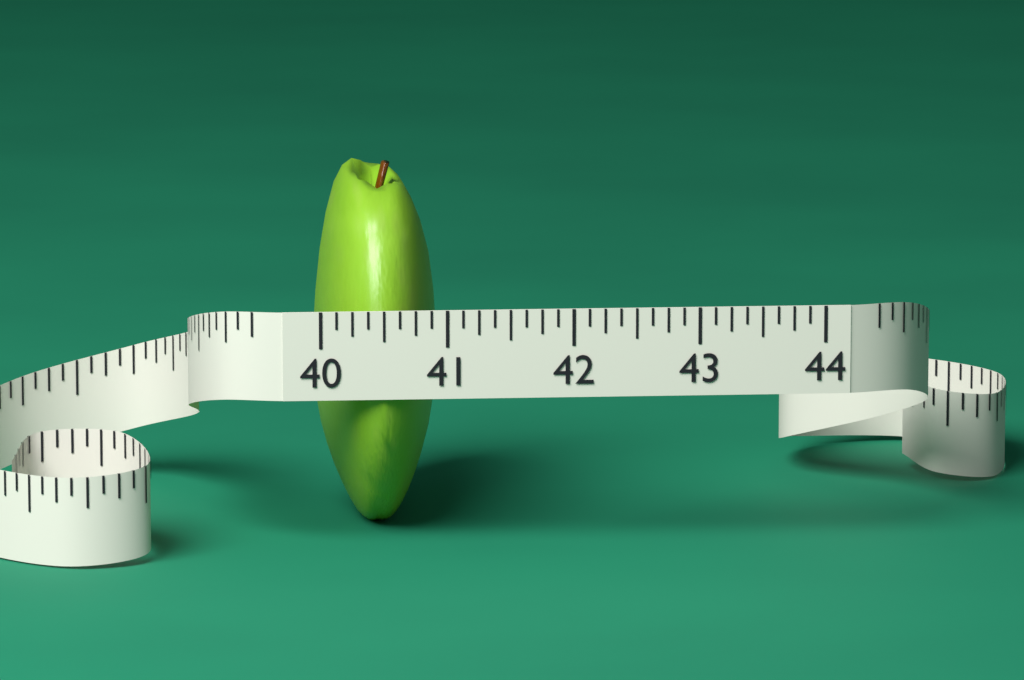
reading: 41.000 (no unit)
